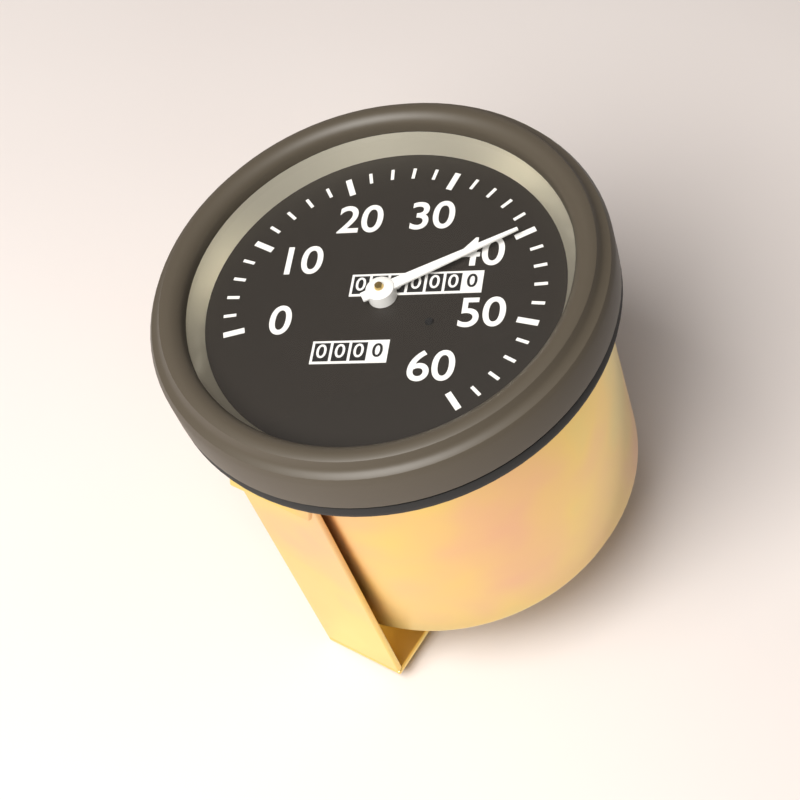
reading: 40 (no unit)
